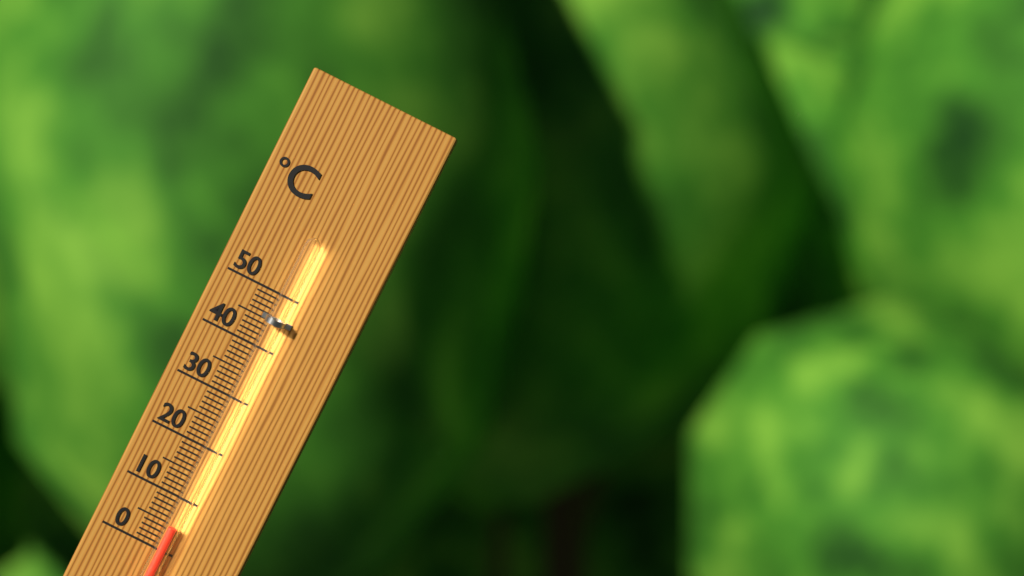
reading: 5 °C
